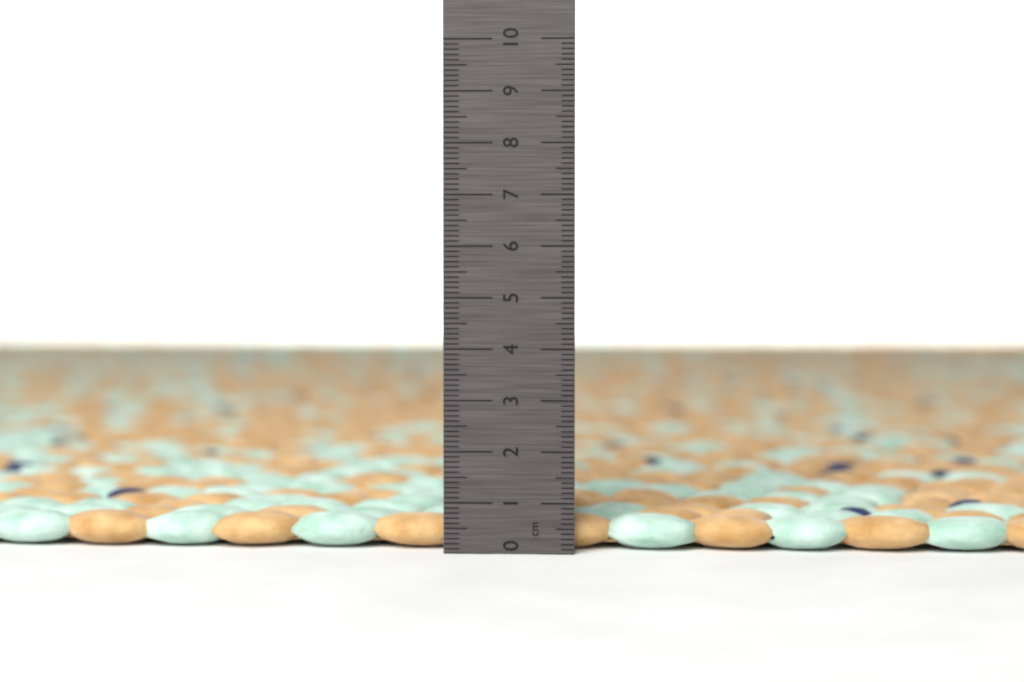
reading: 0.7 cm
